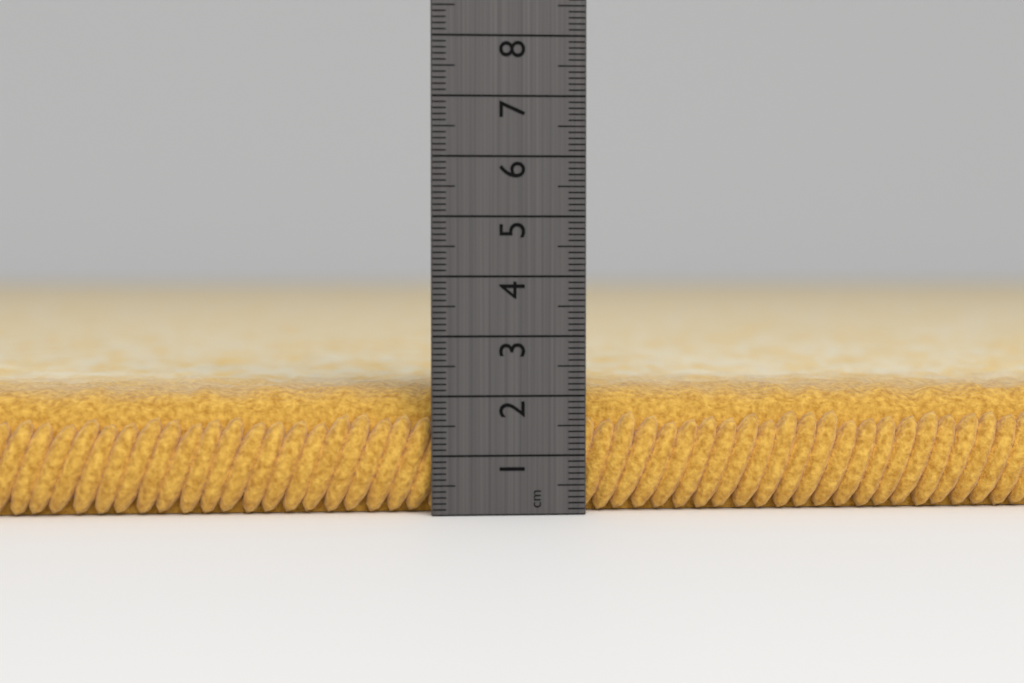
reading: 2.1 cm
